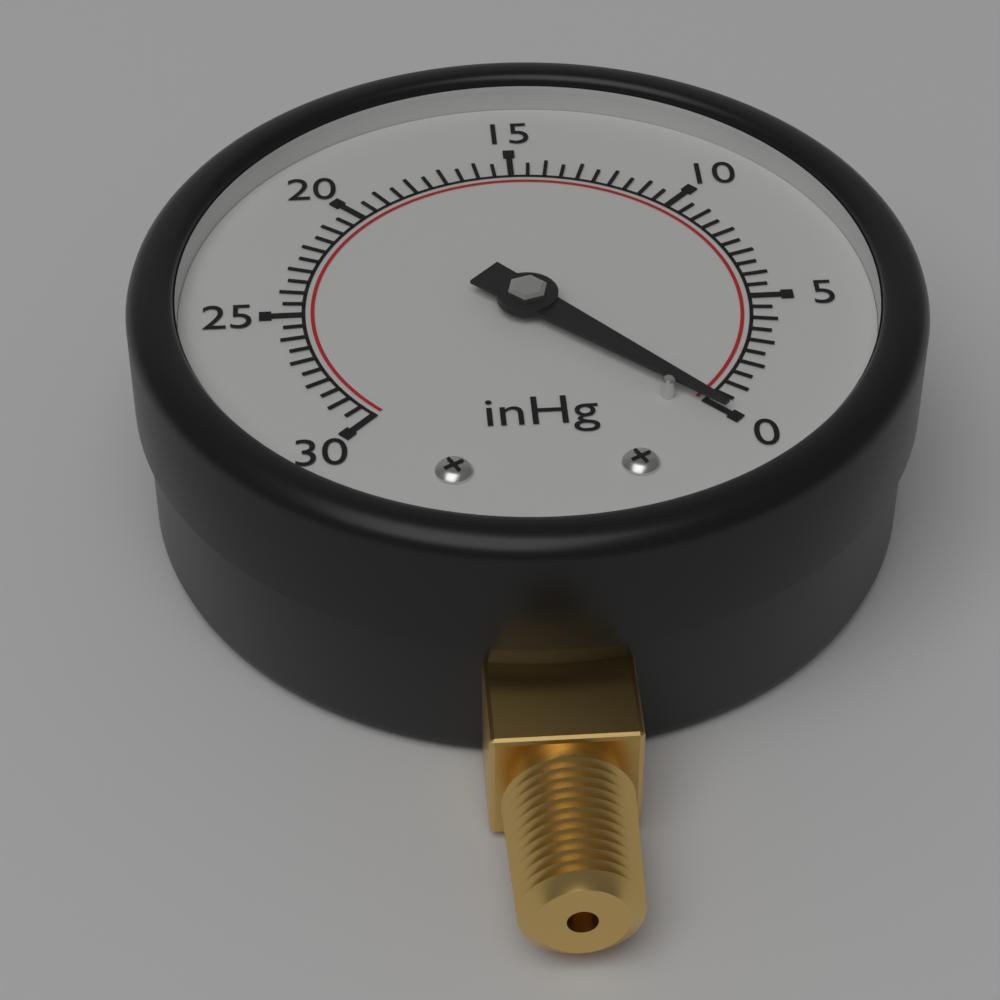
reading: 0.0 inHg
